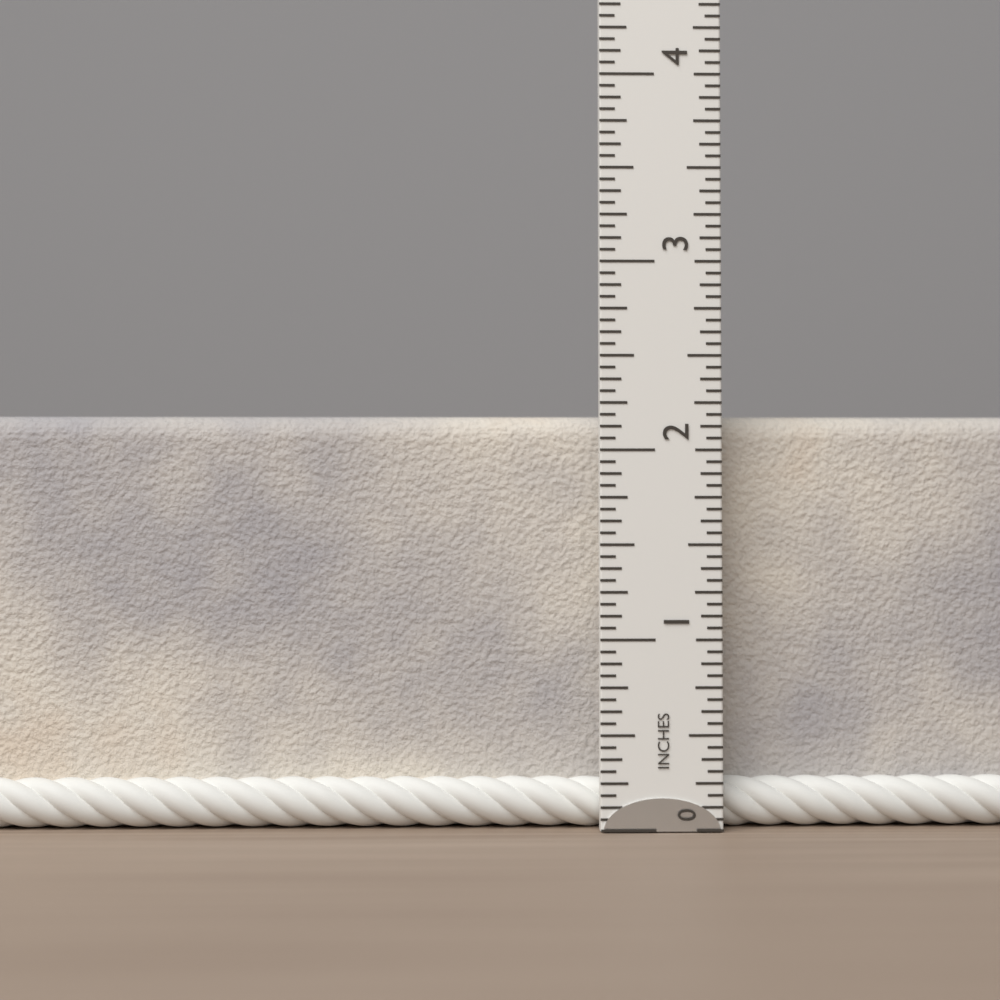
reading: 2.1875 in
